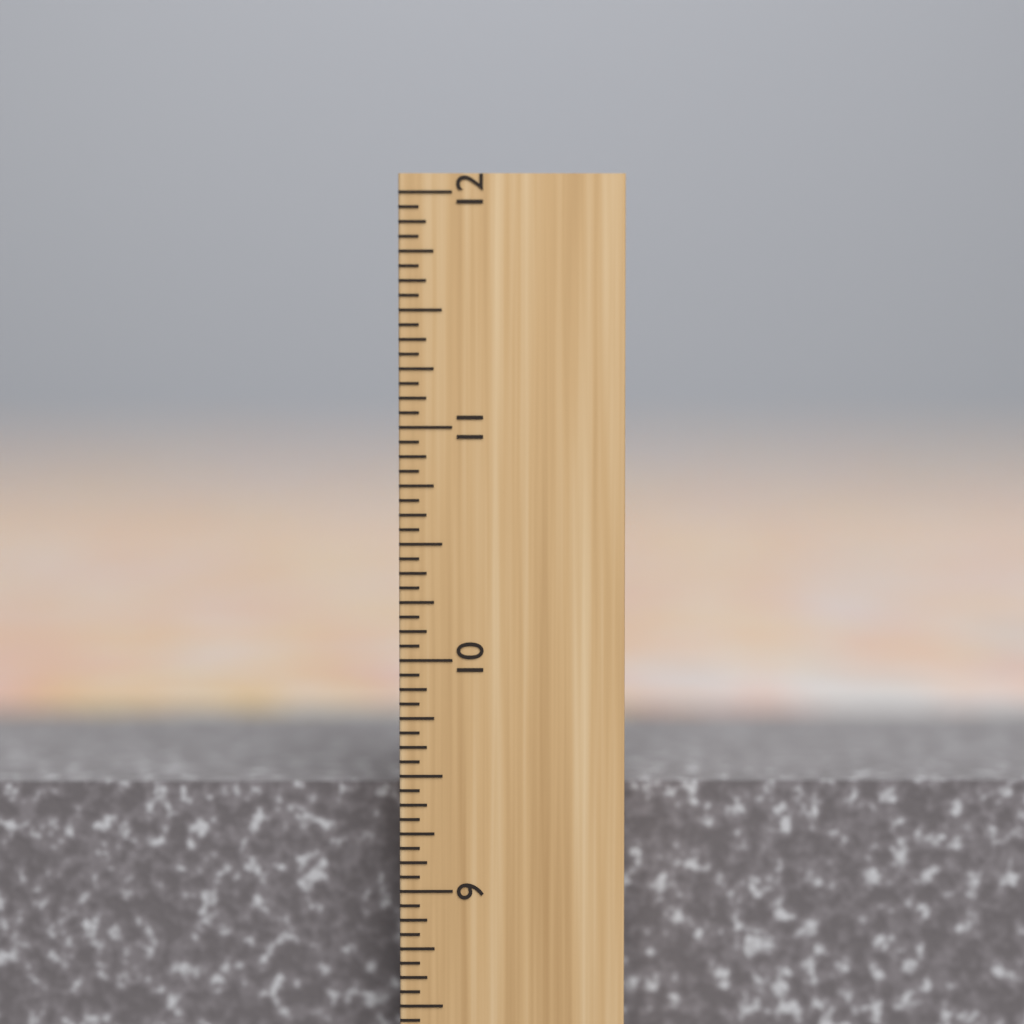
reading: 9.4375 inch
